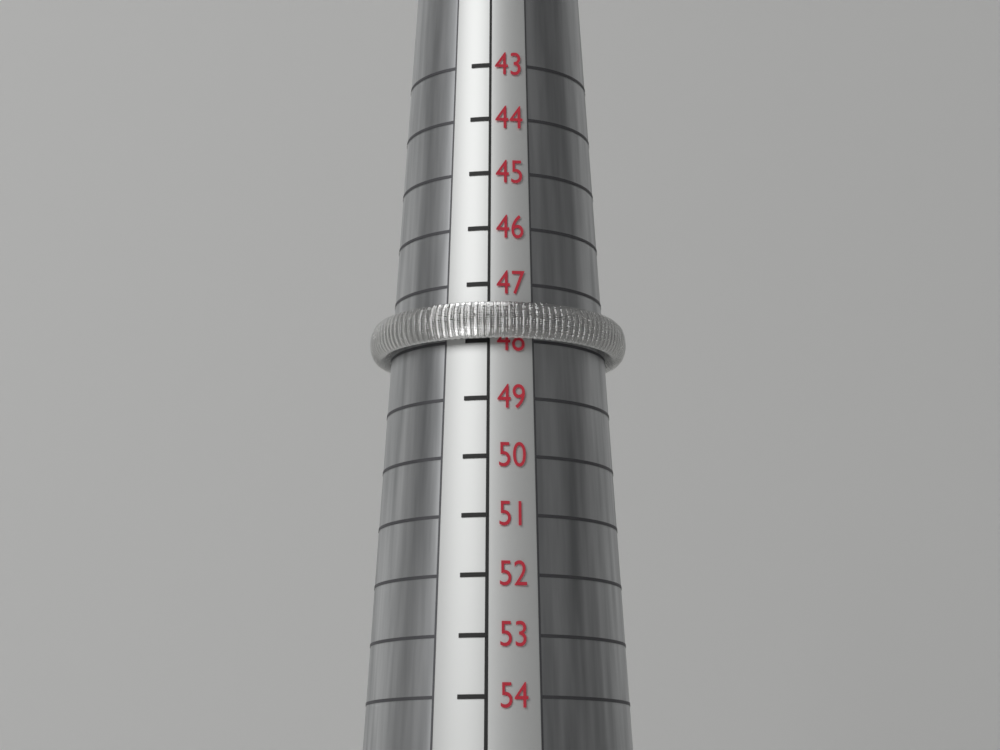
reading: 48 (no unit)
